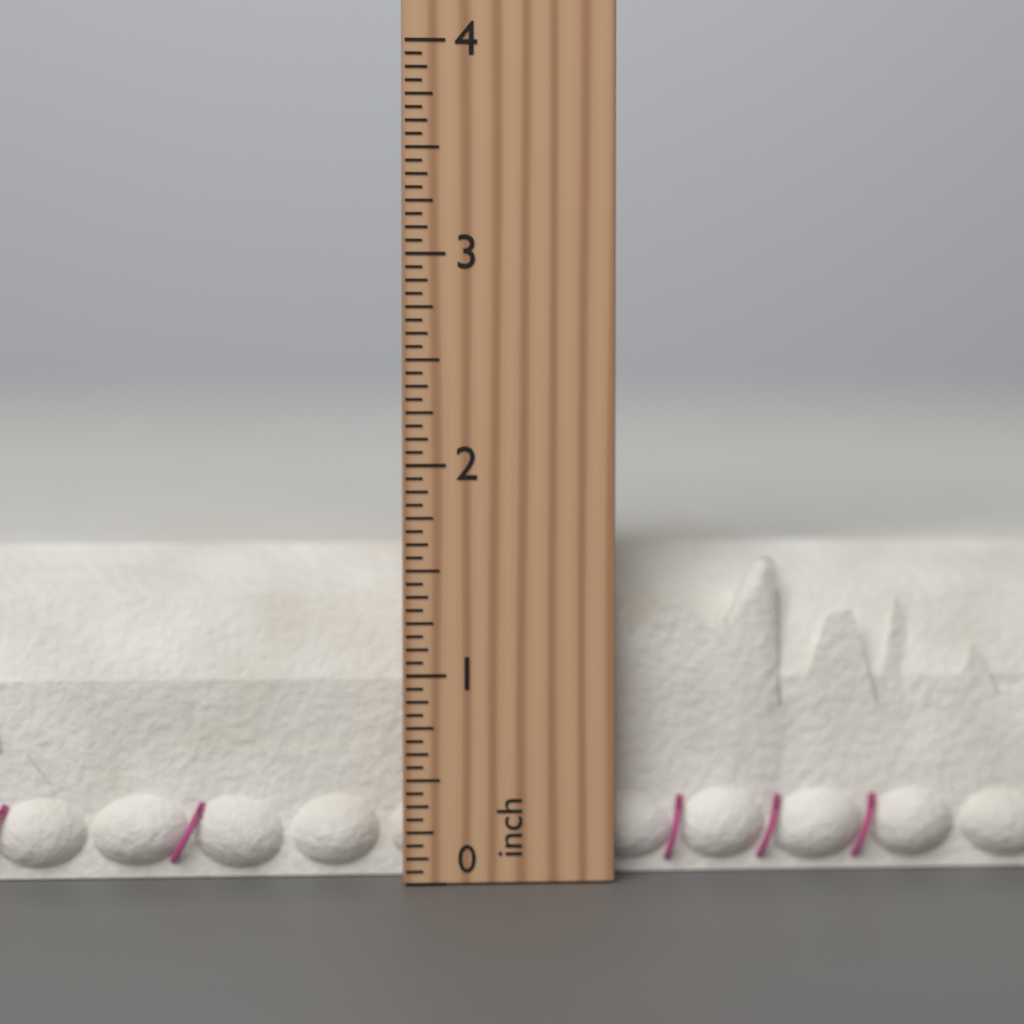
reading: 1.6250 inch
